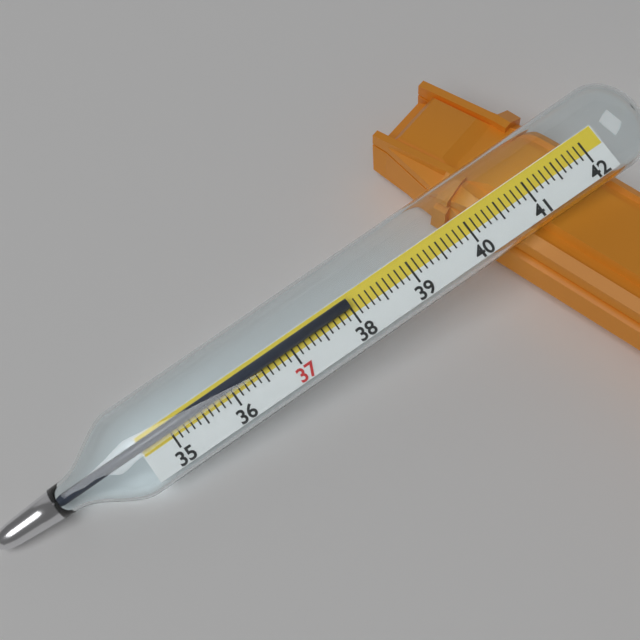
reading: 38.0 (no unit)
